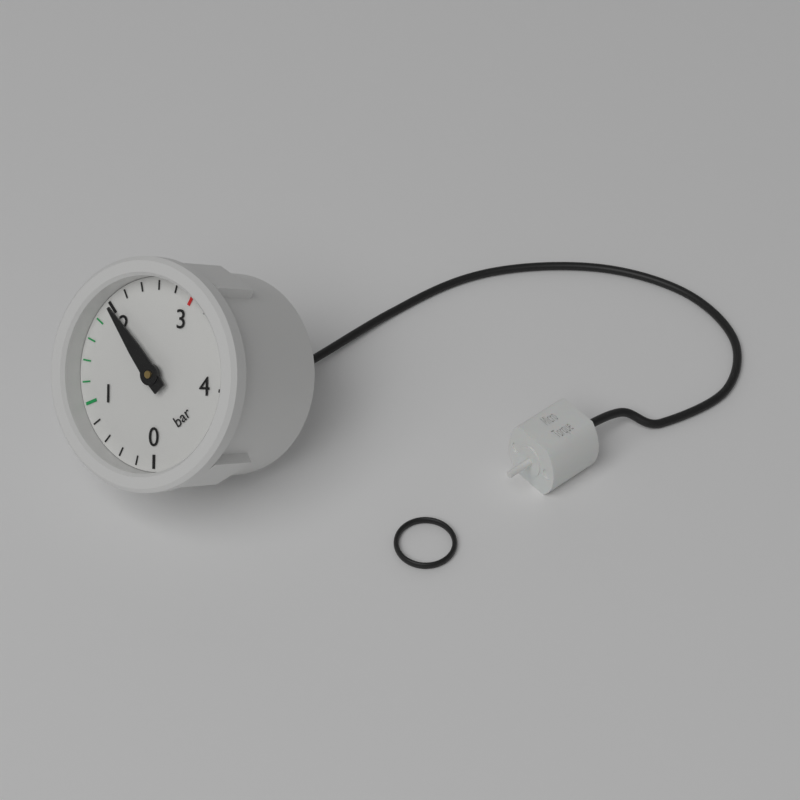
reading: 2.0 bar
